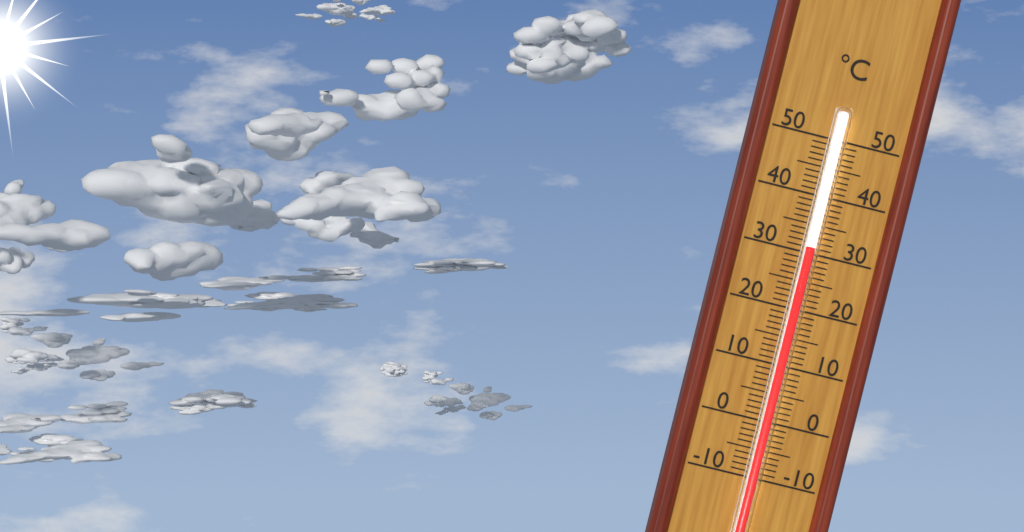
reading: 31 °C
